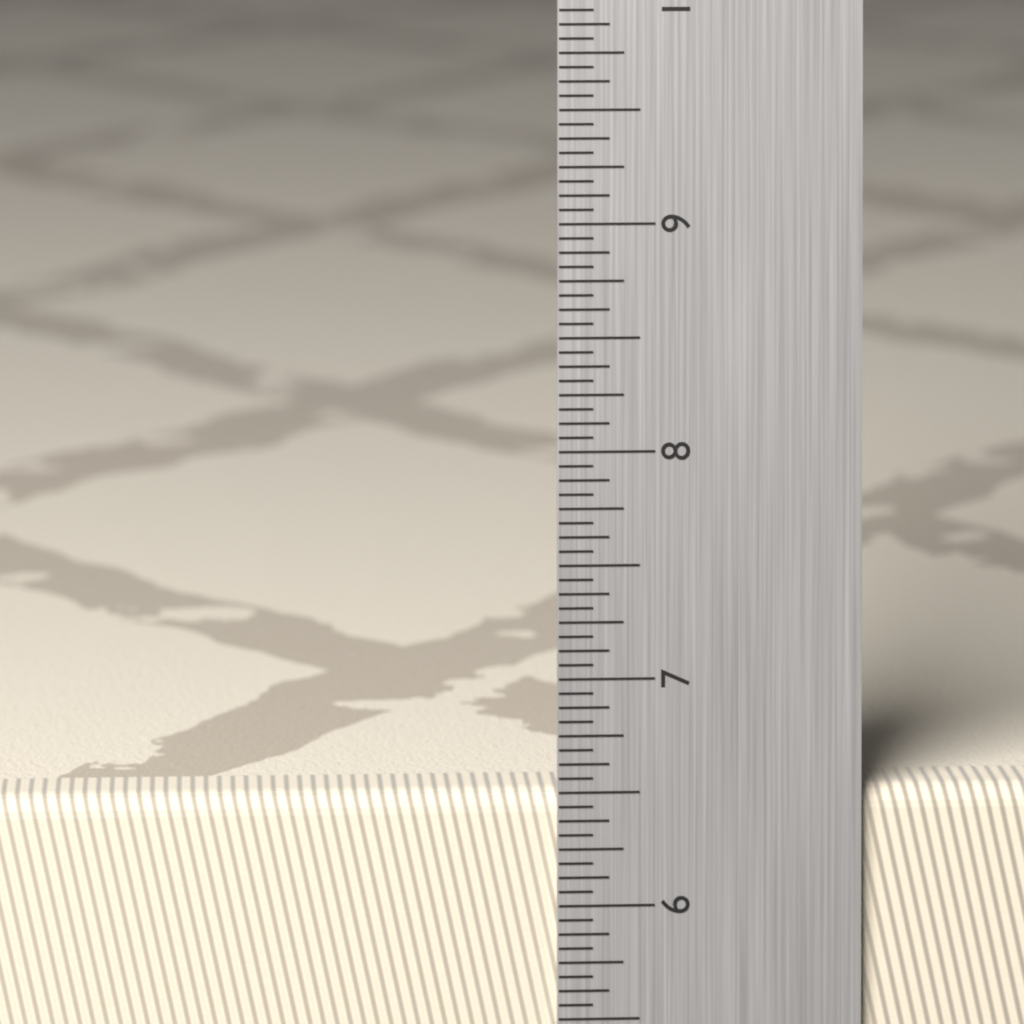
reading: 6.5000 in
